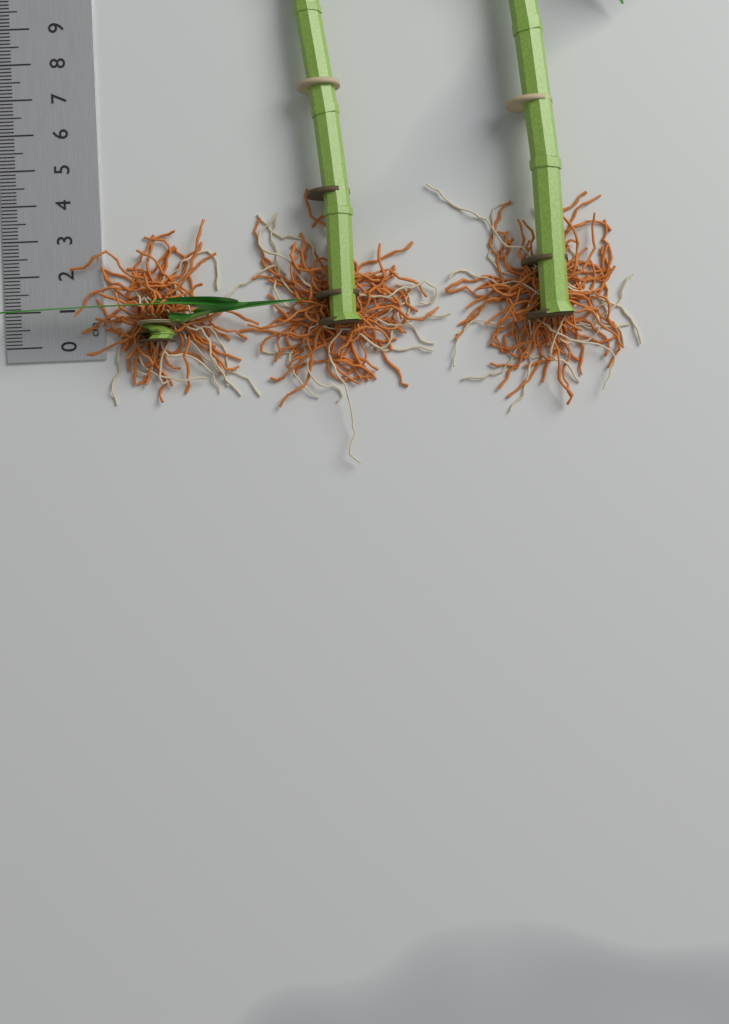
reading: 1.2 cm
